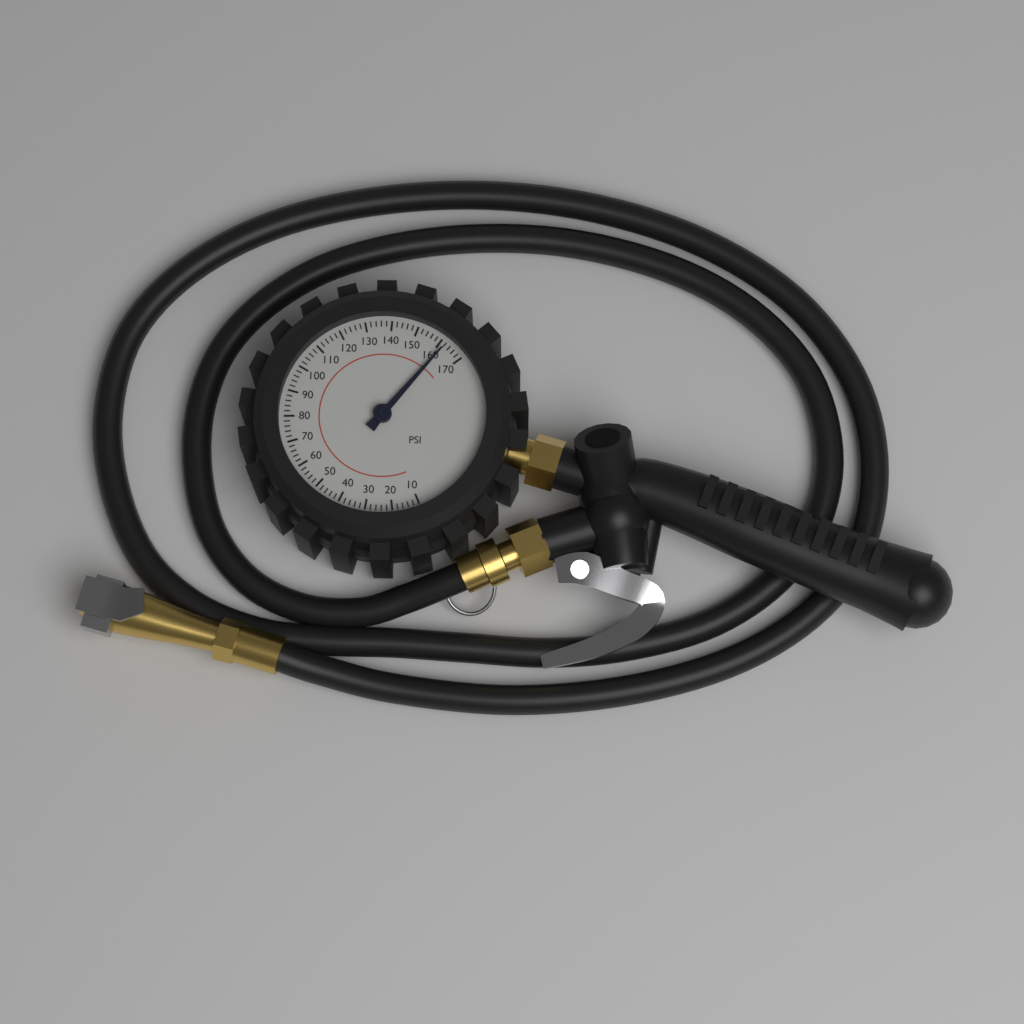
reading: 162 psi
